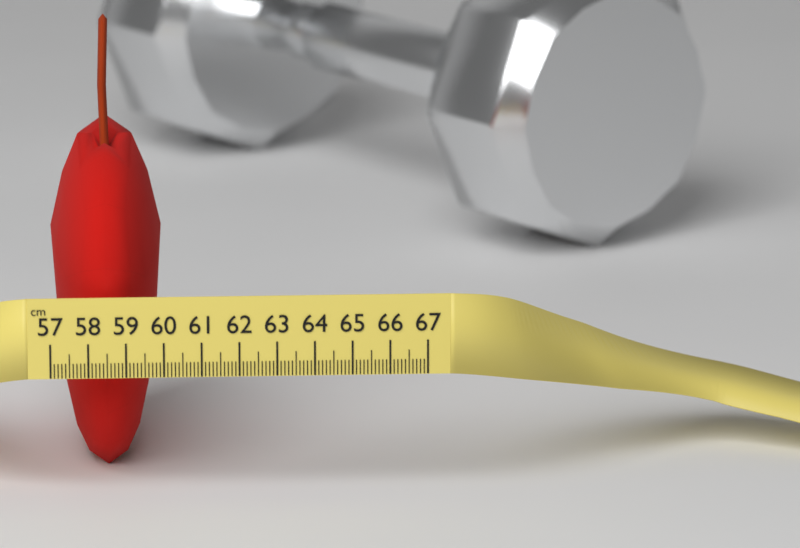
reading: 60.0 cm
